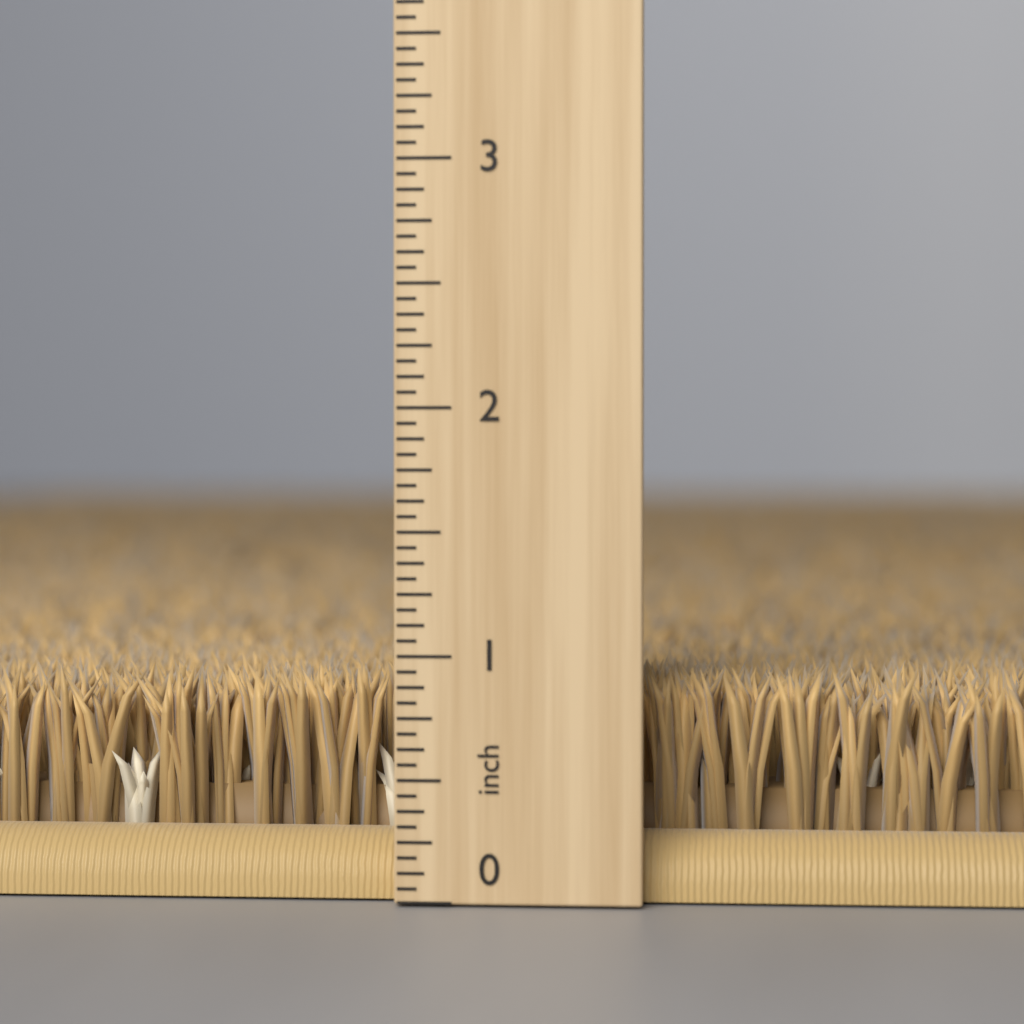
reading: 0.9375 inch
